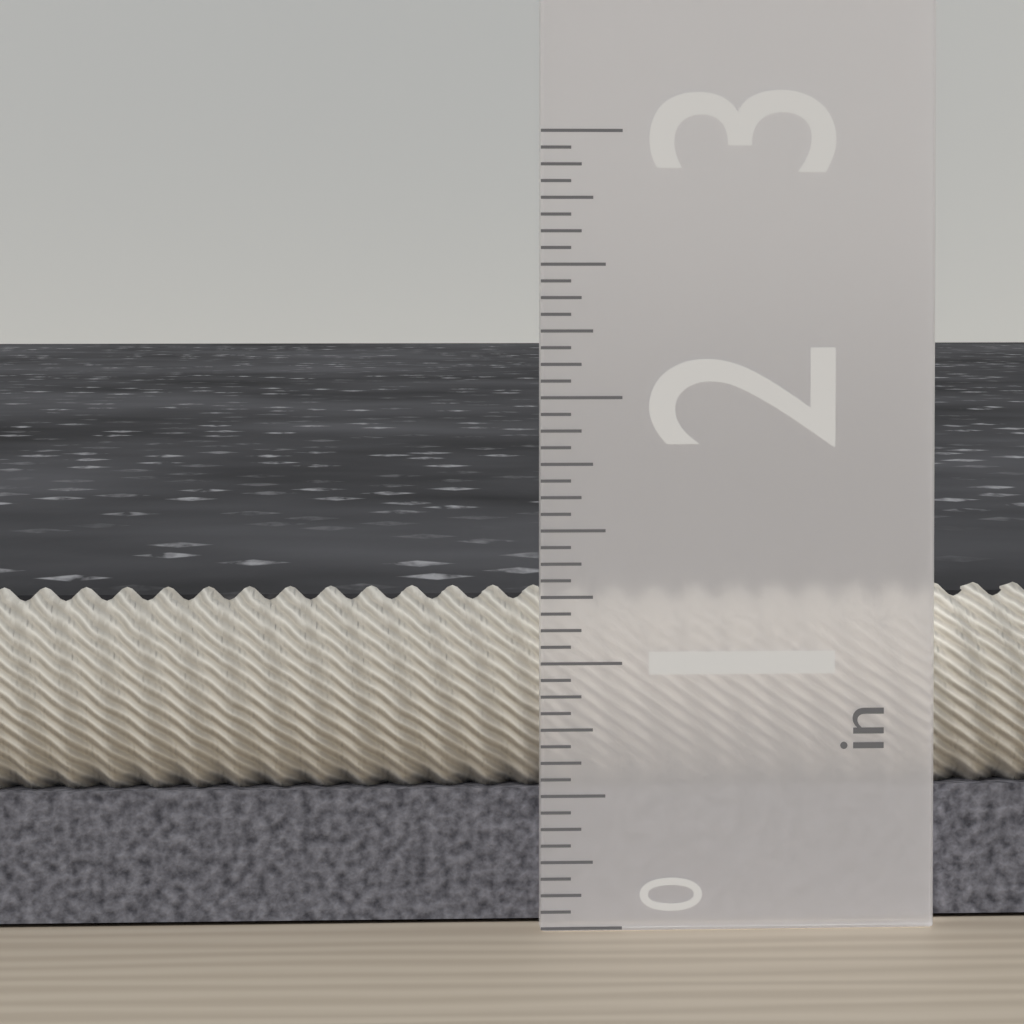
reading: 1.2500 in
